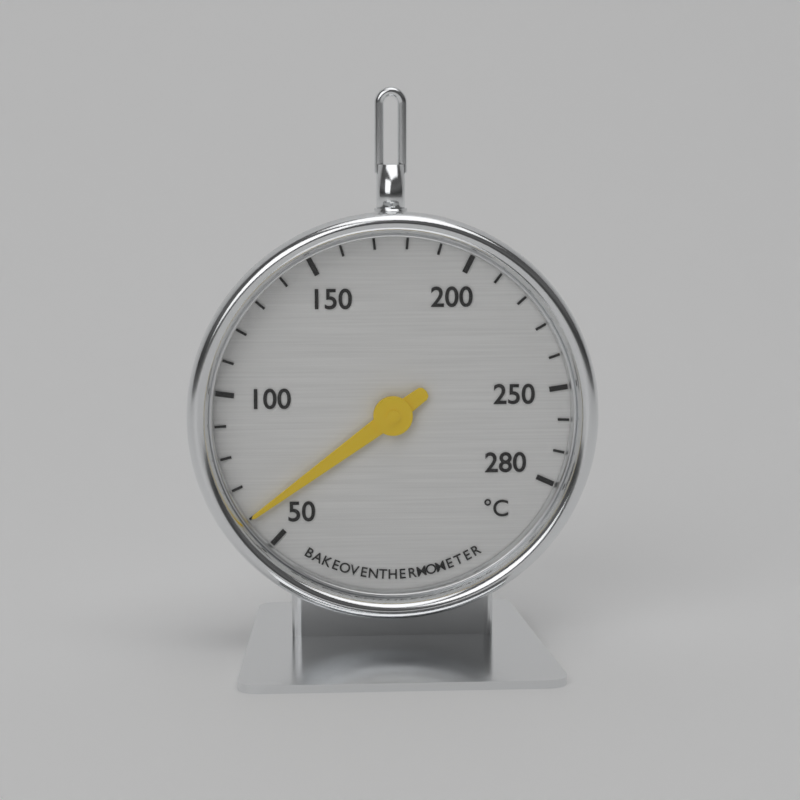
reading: 60 °C
